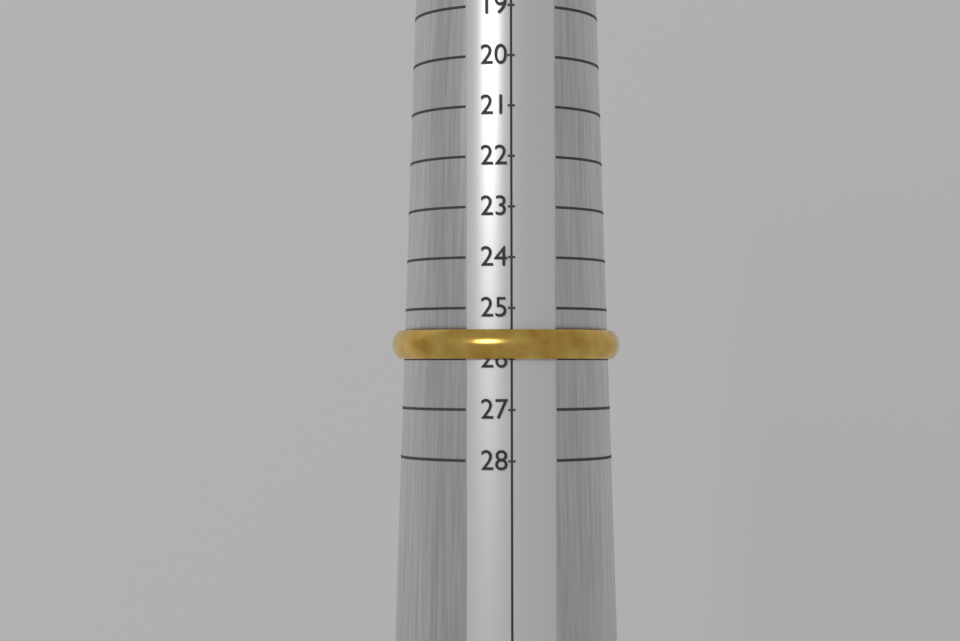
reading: 26 (no unit)
